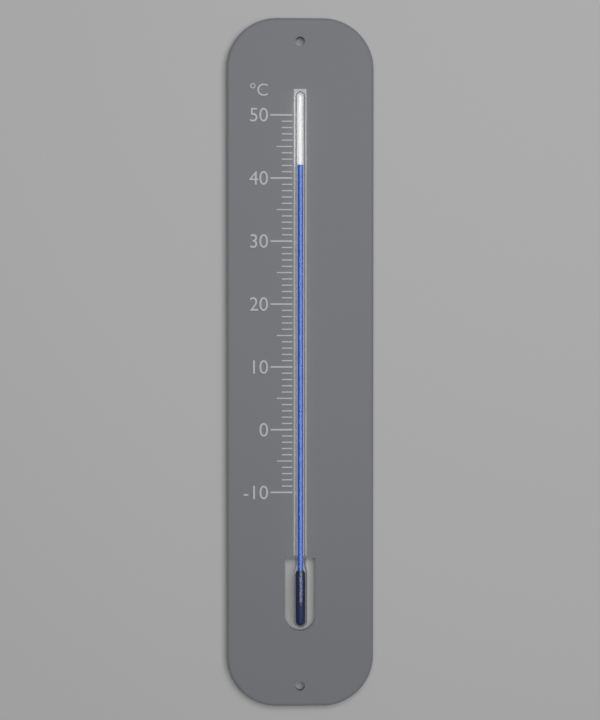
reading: 42 °C
